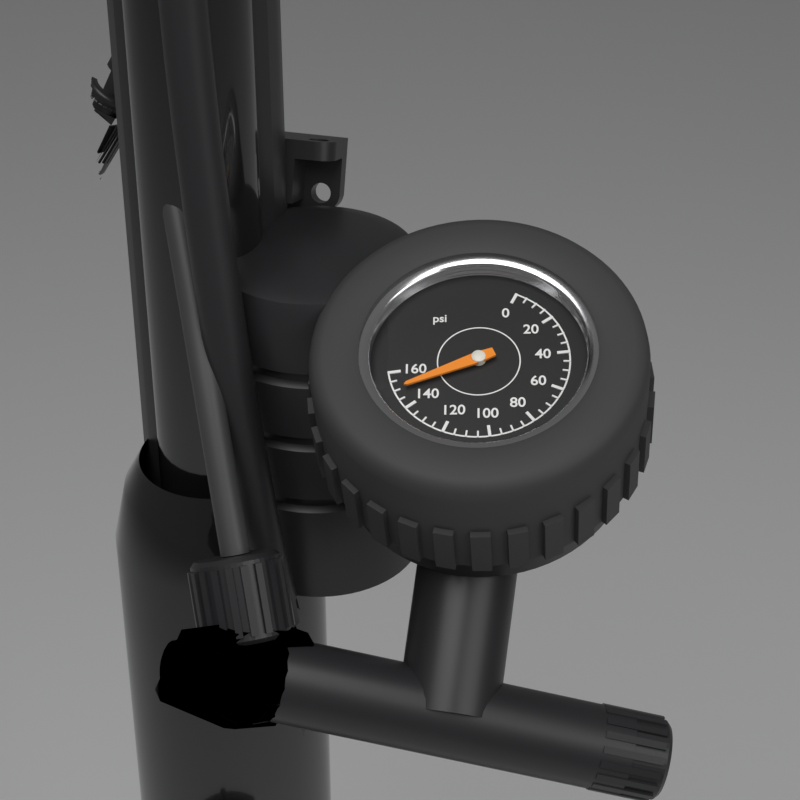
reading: 150 psi
